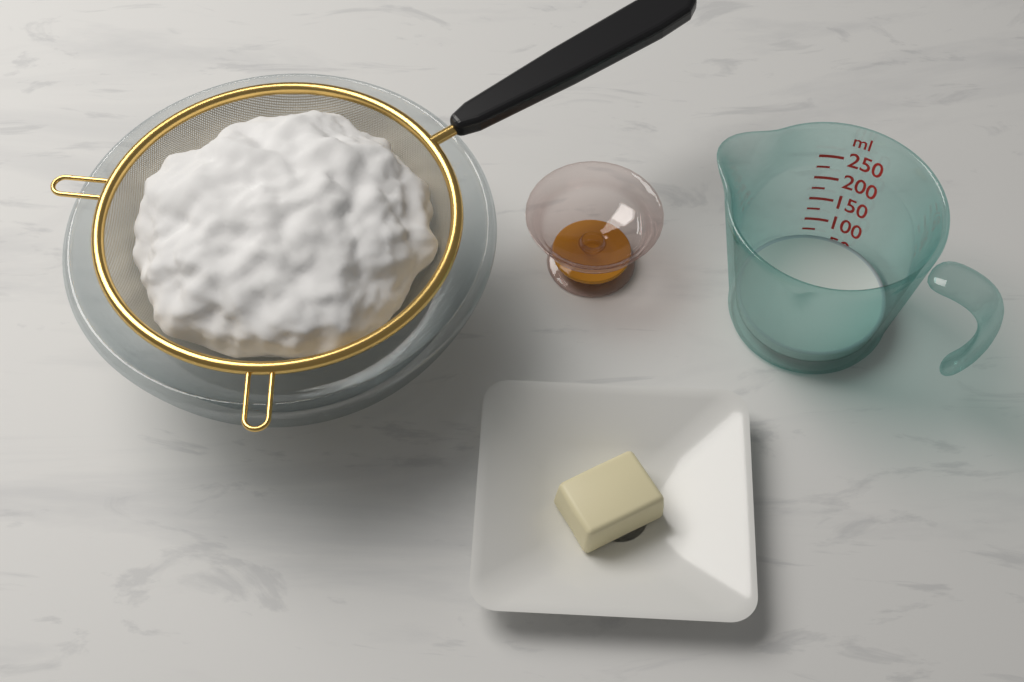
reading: 60 ml
